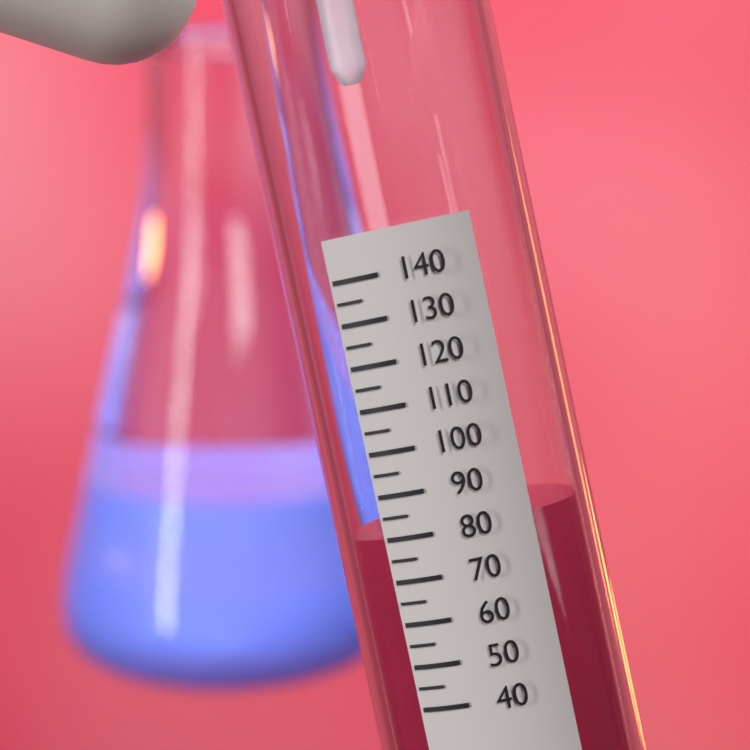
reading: 80 (no unit)
